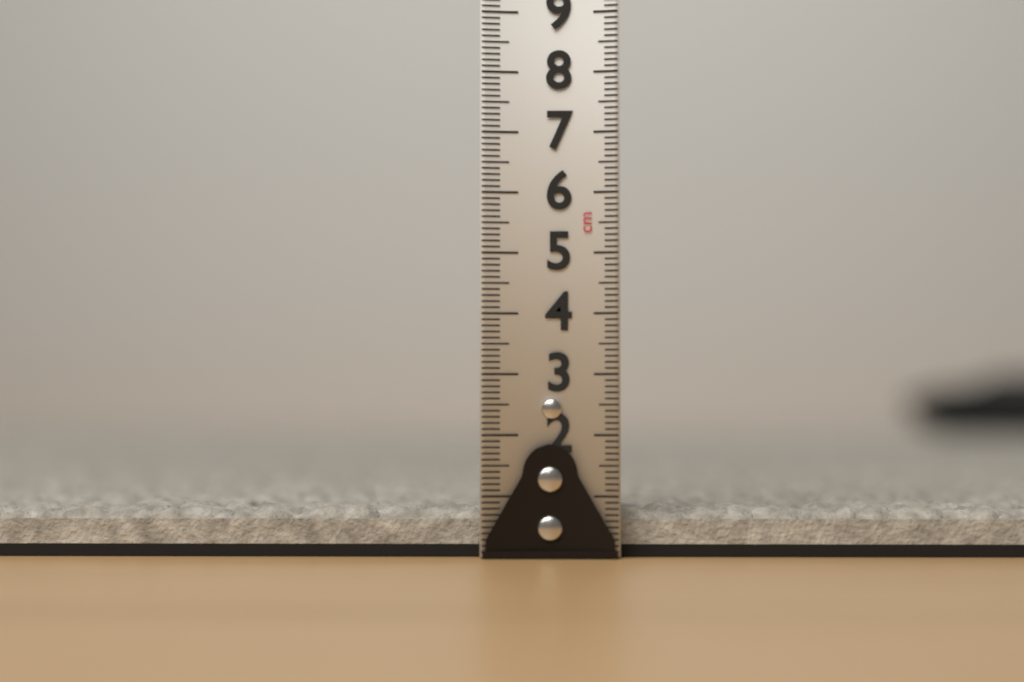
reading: 0.9 cm
